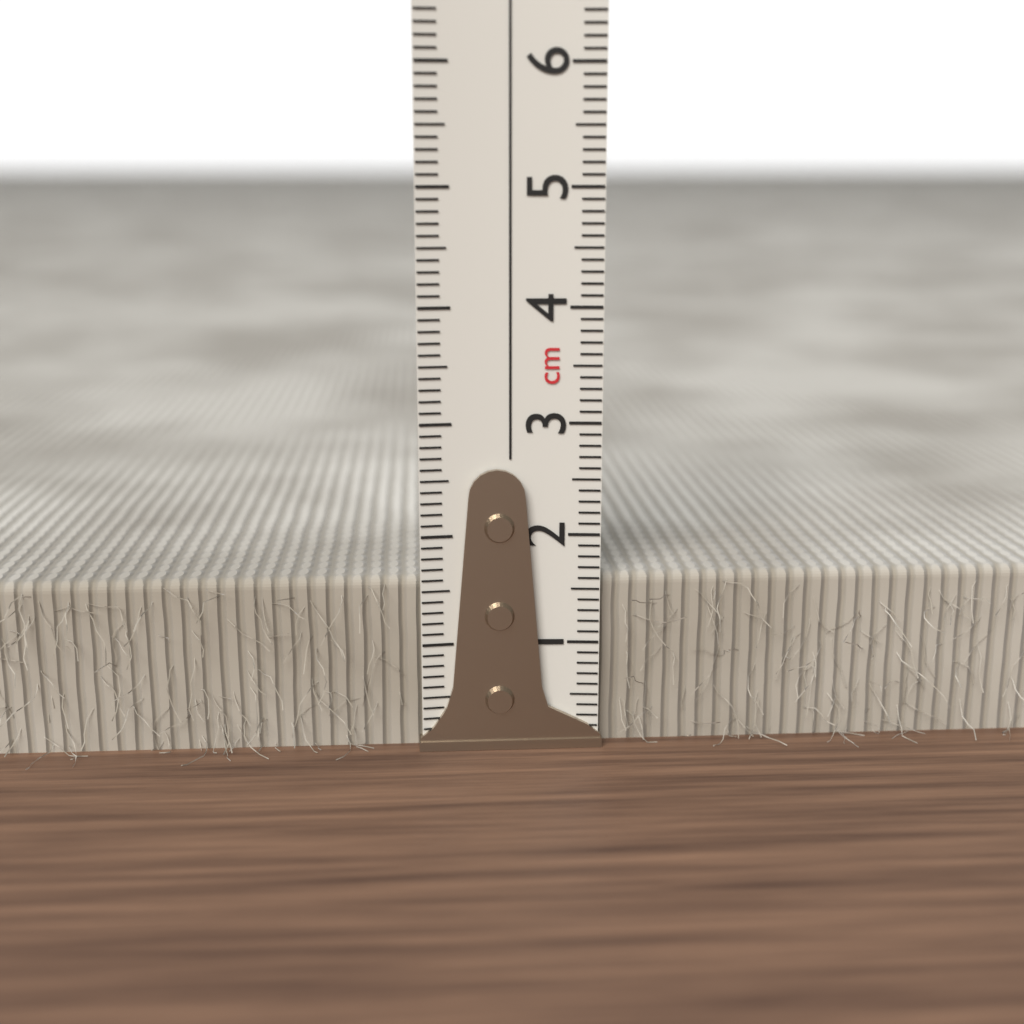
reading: 1.6 cm
